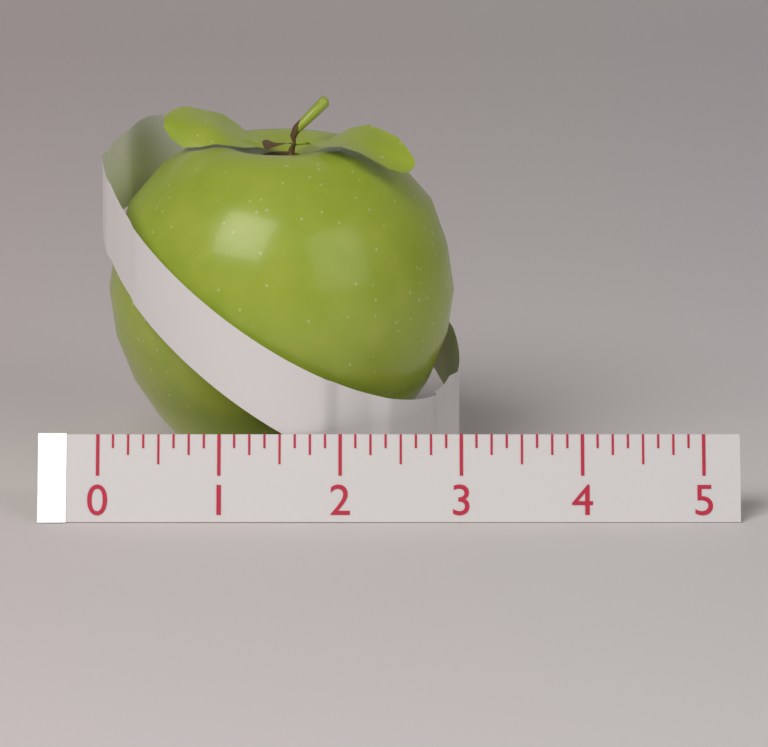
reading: 3.000 (no unit)
